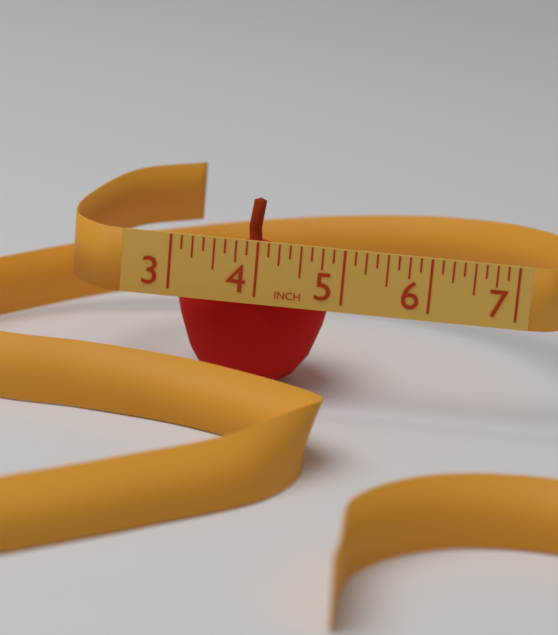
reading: 4.875 in
